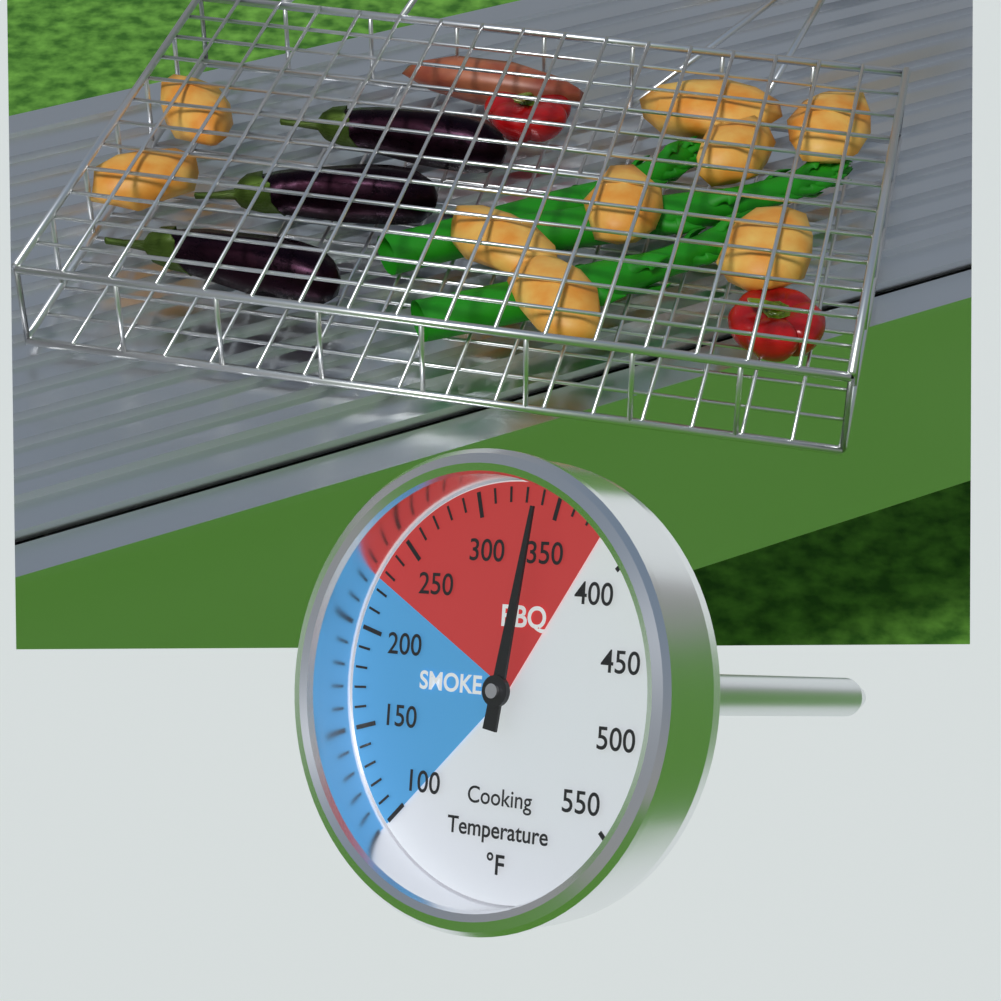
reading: 340 °F
